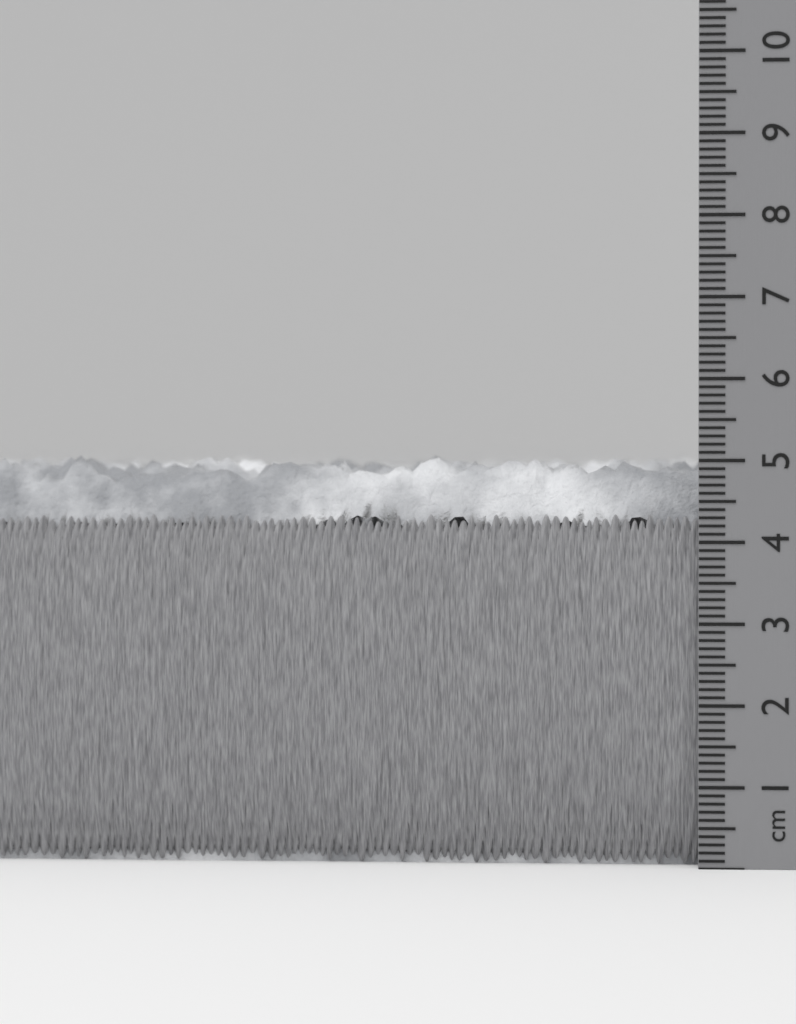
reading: 5.1 cm
